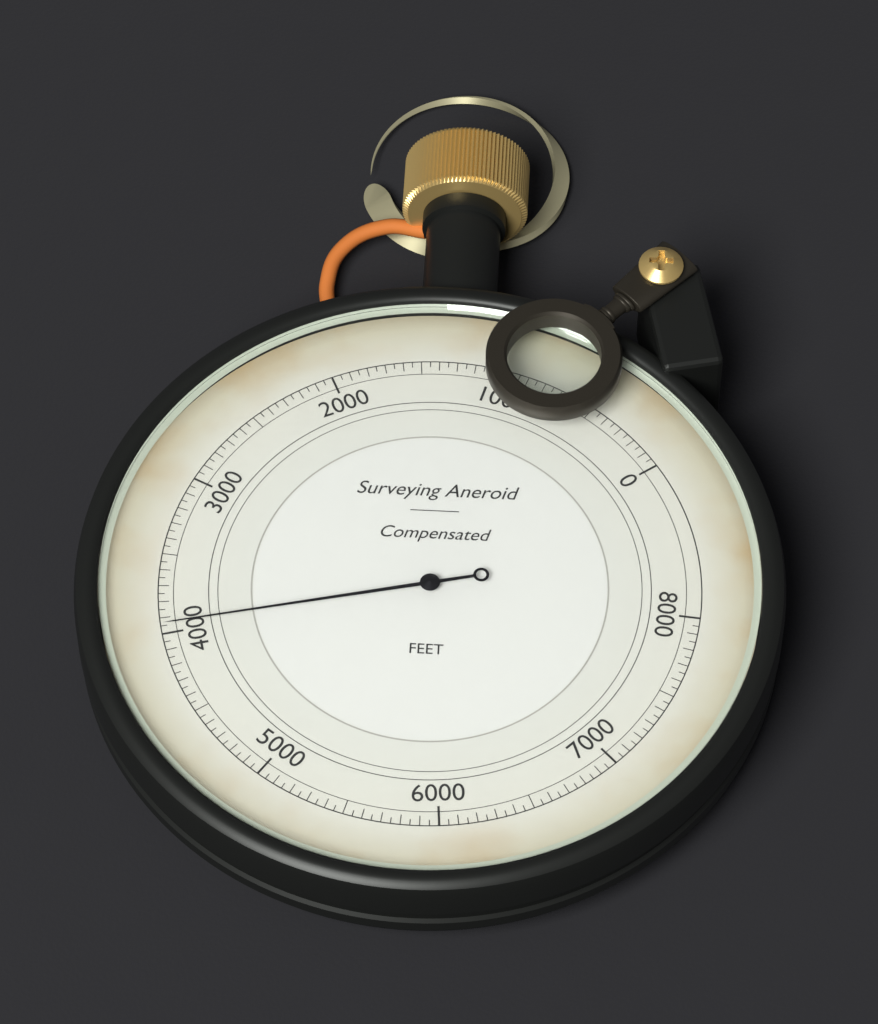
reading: 3950 ft
